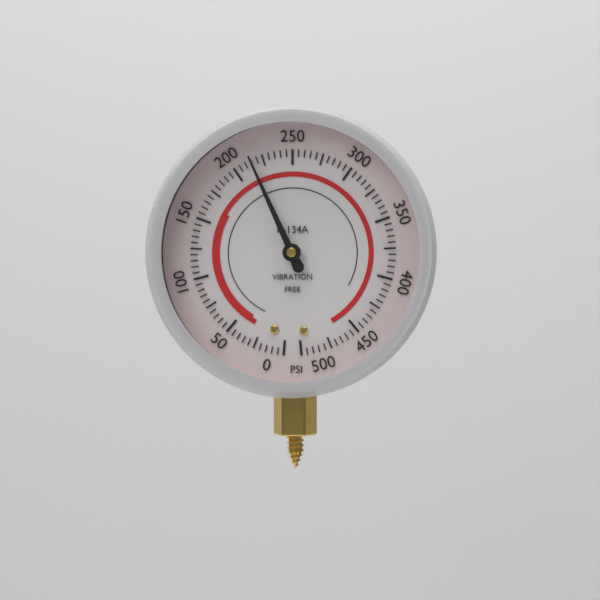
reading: 215 psi
